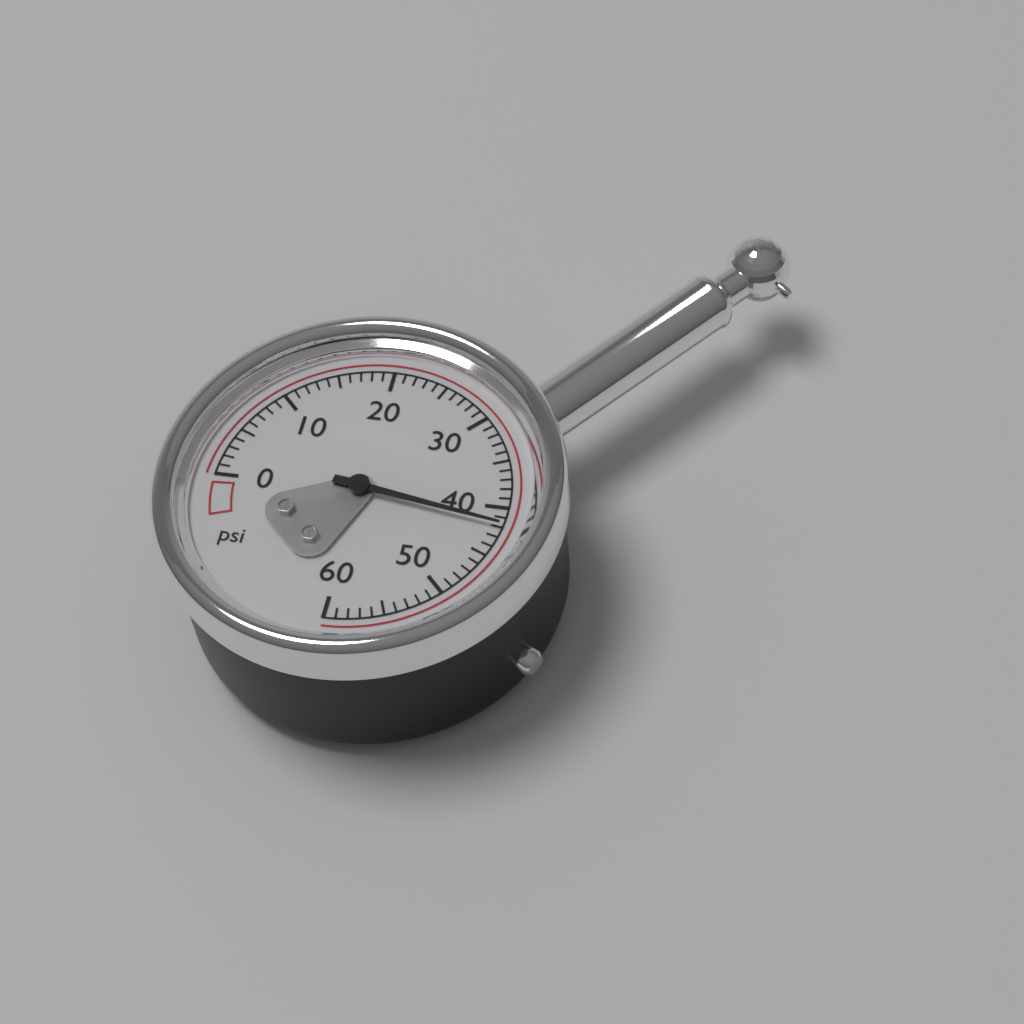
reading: 42 psi
